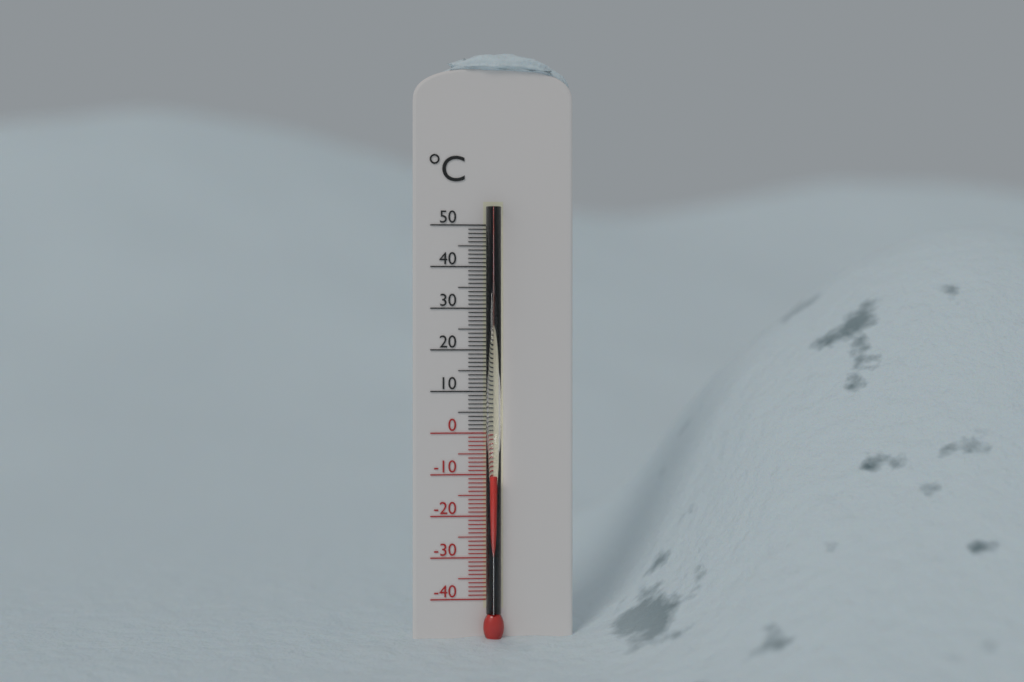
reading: -10 °C
